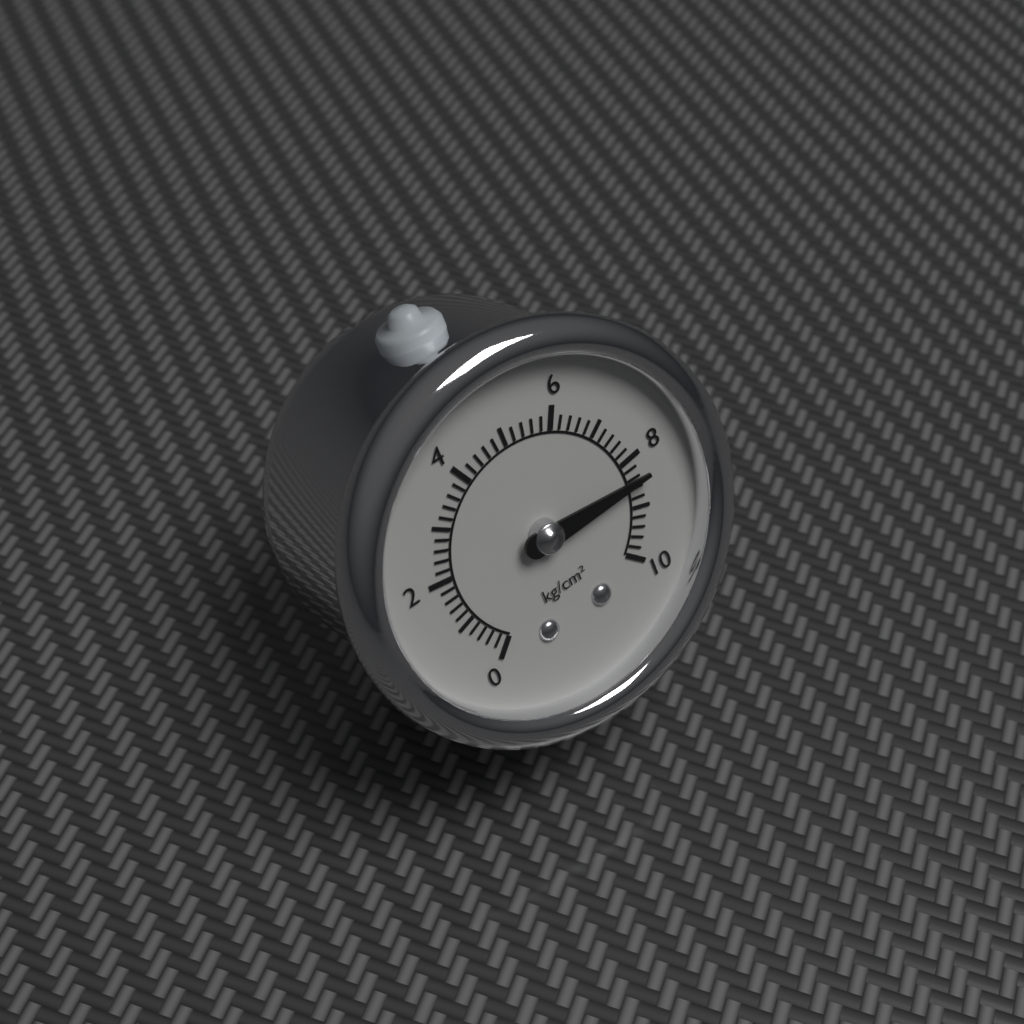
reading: 8.4 kg/cm²
